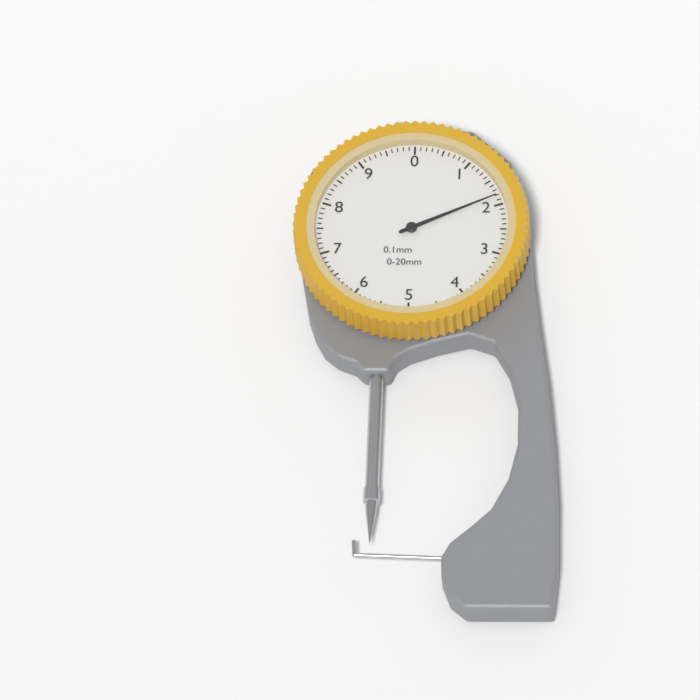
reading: 1.8 mm
